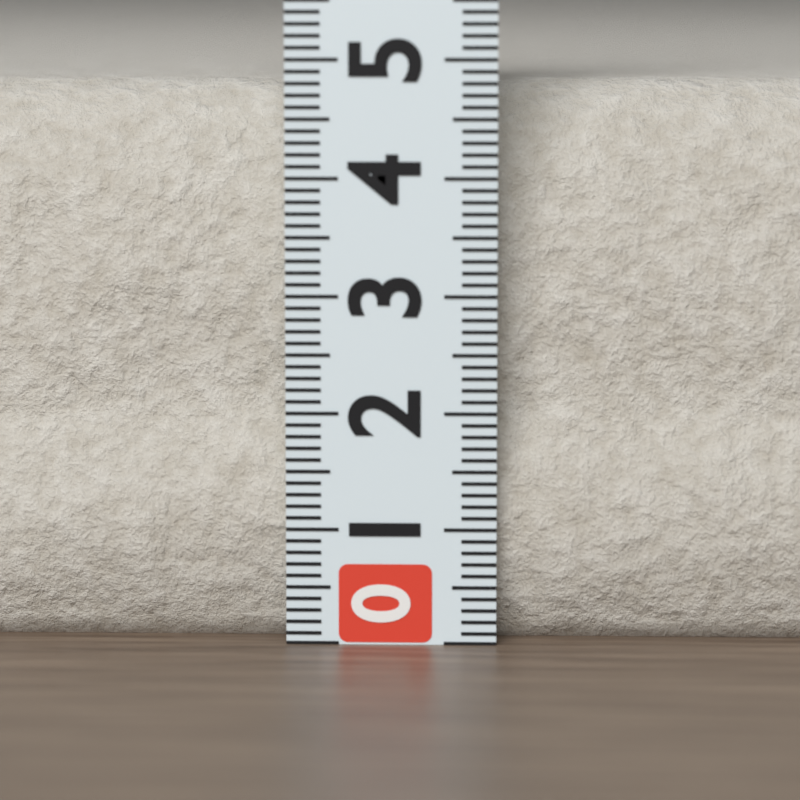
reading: 4.8 (no unit)
